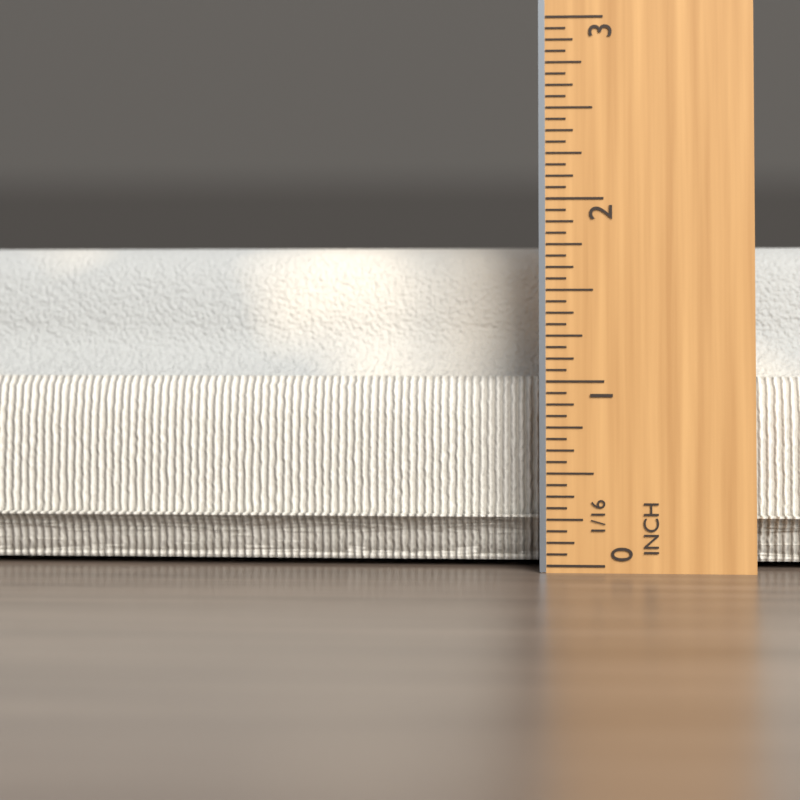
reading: 1.7500 in
